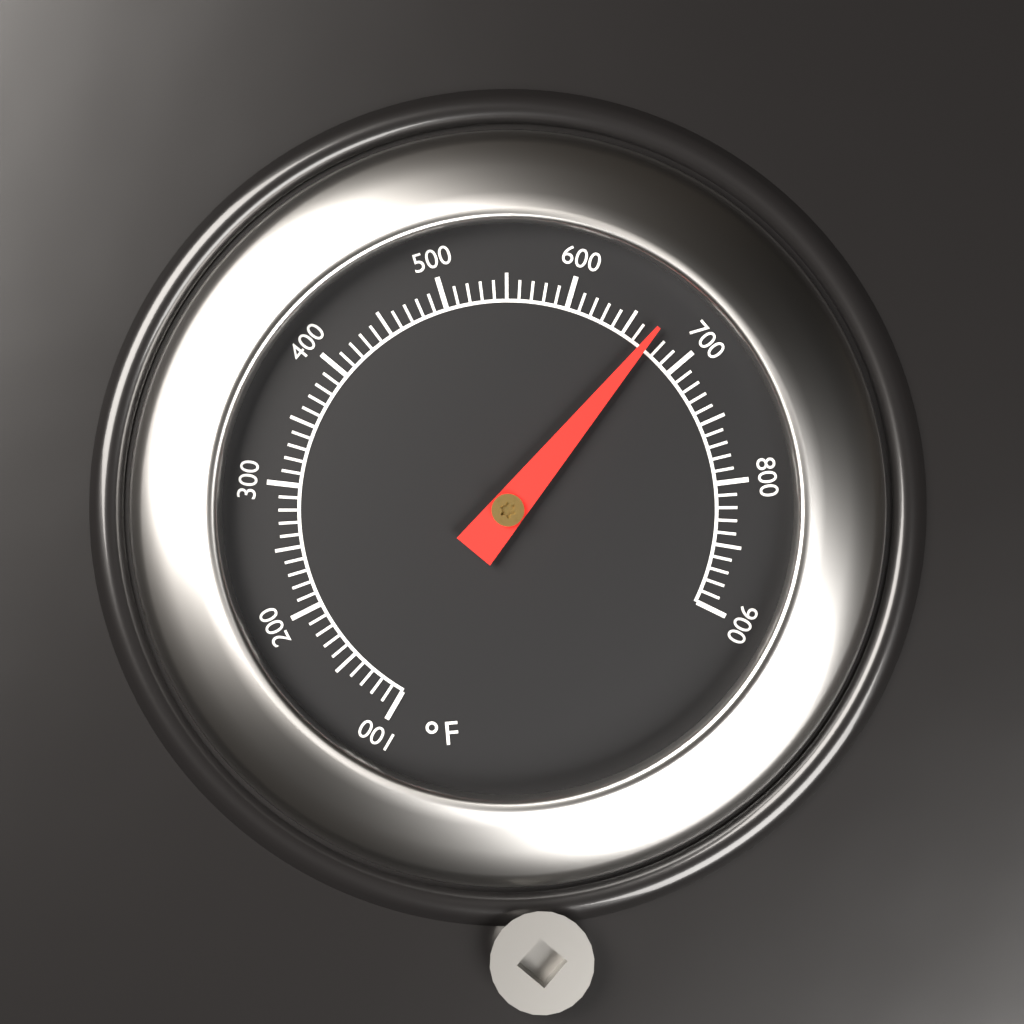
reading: 670 °F
